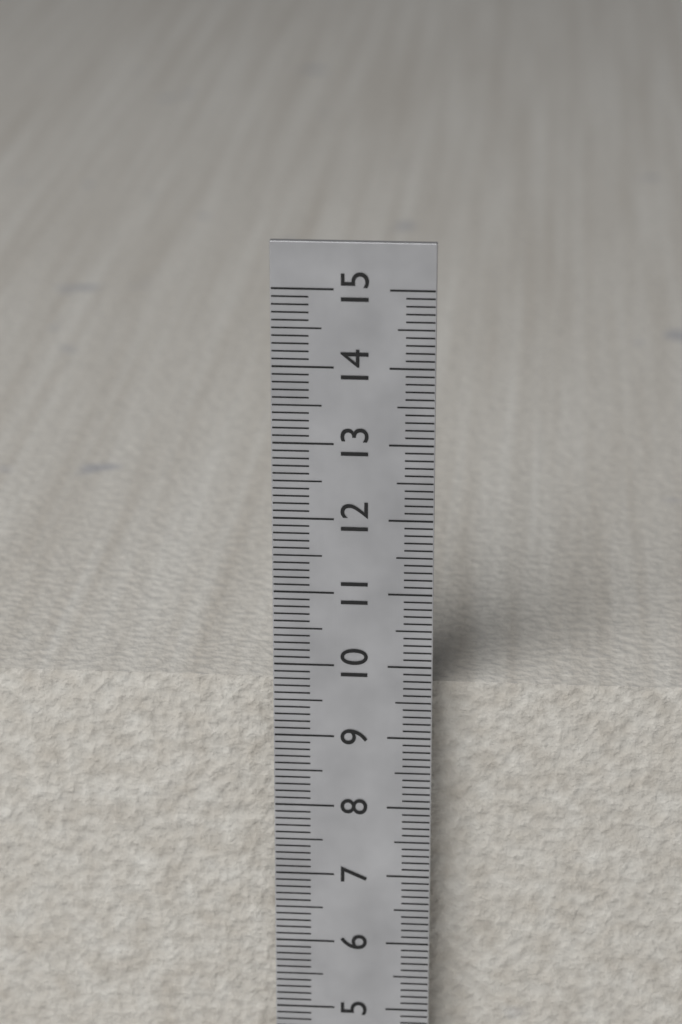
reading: 9.6 cm
